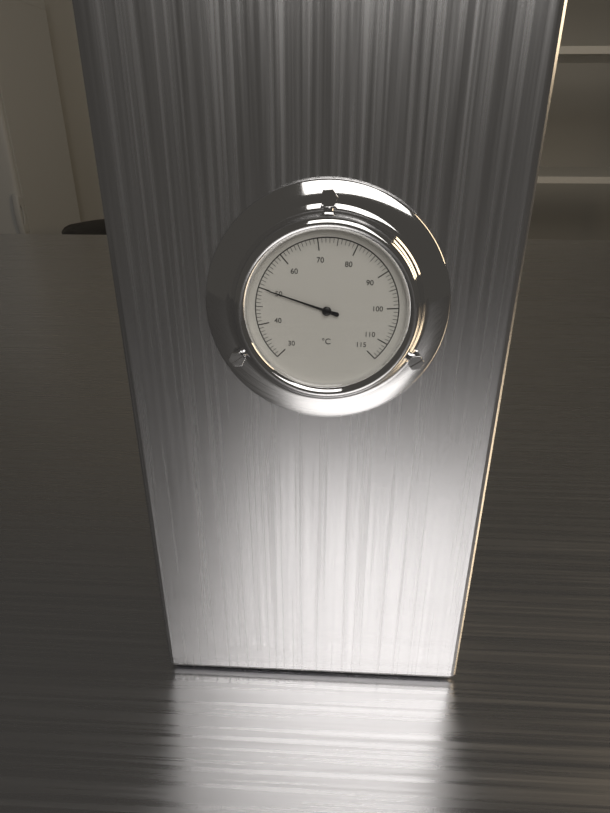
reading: 50 °C
